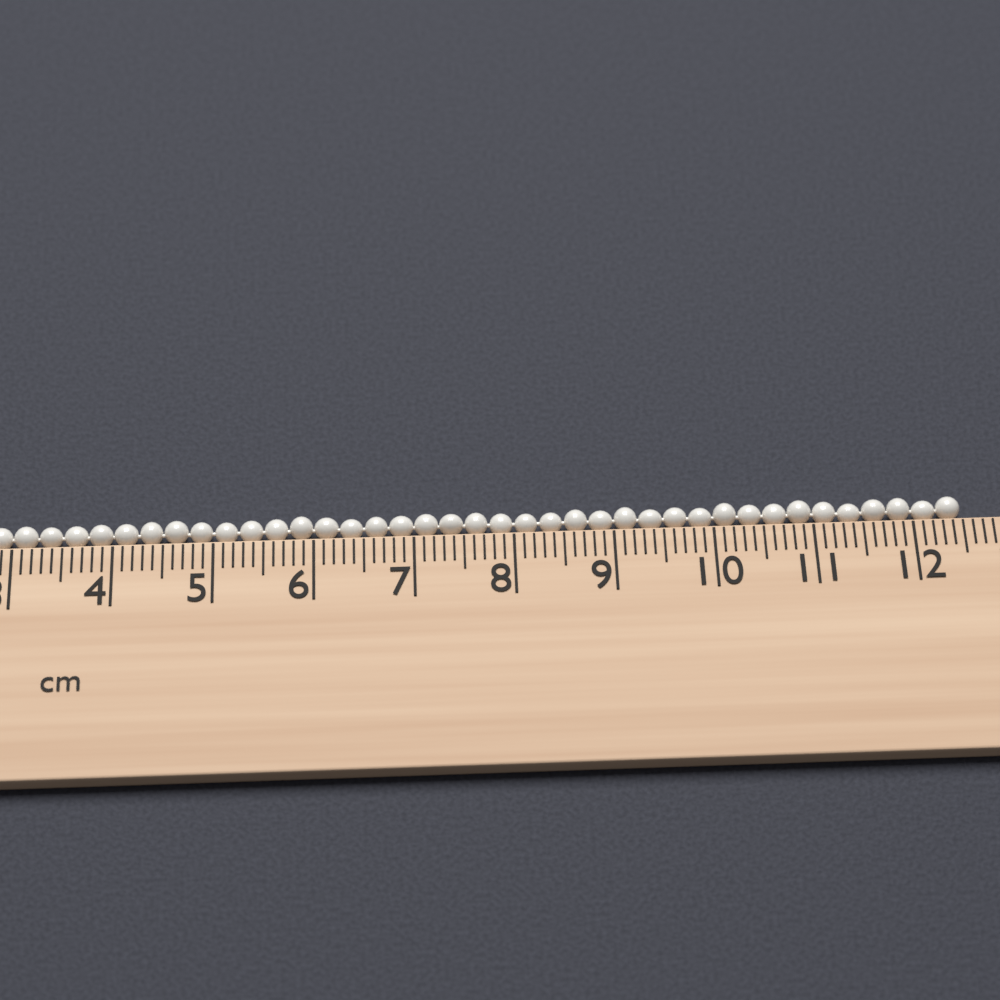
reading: 12.5 cm
